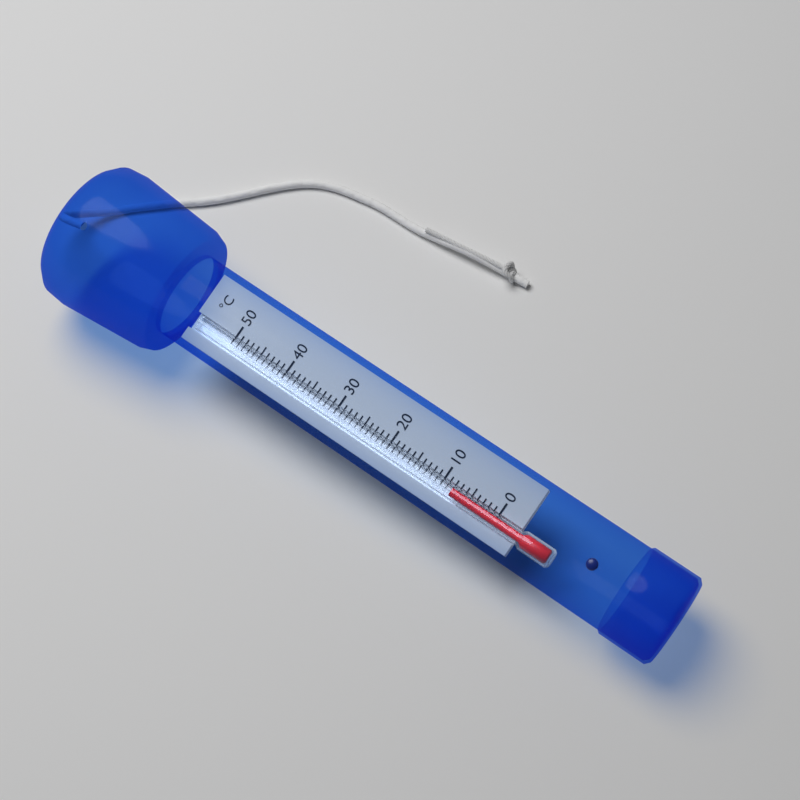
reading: 8 °C
